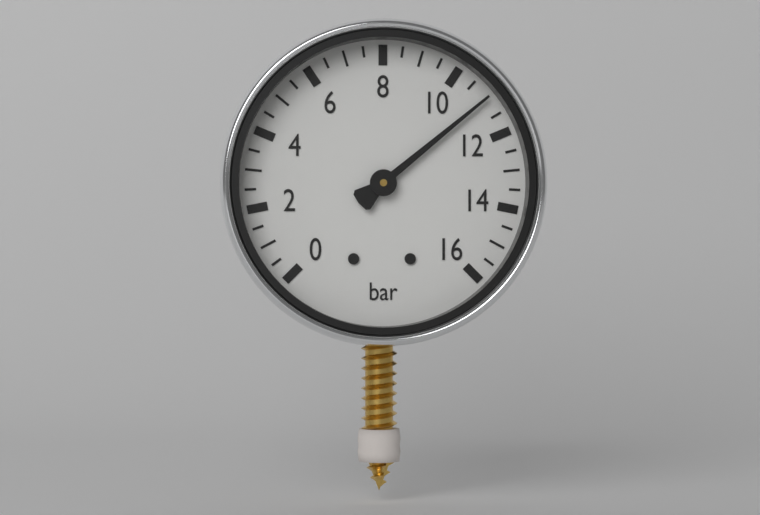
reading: 11.0 bar
